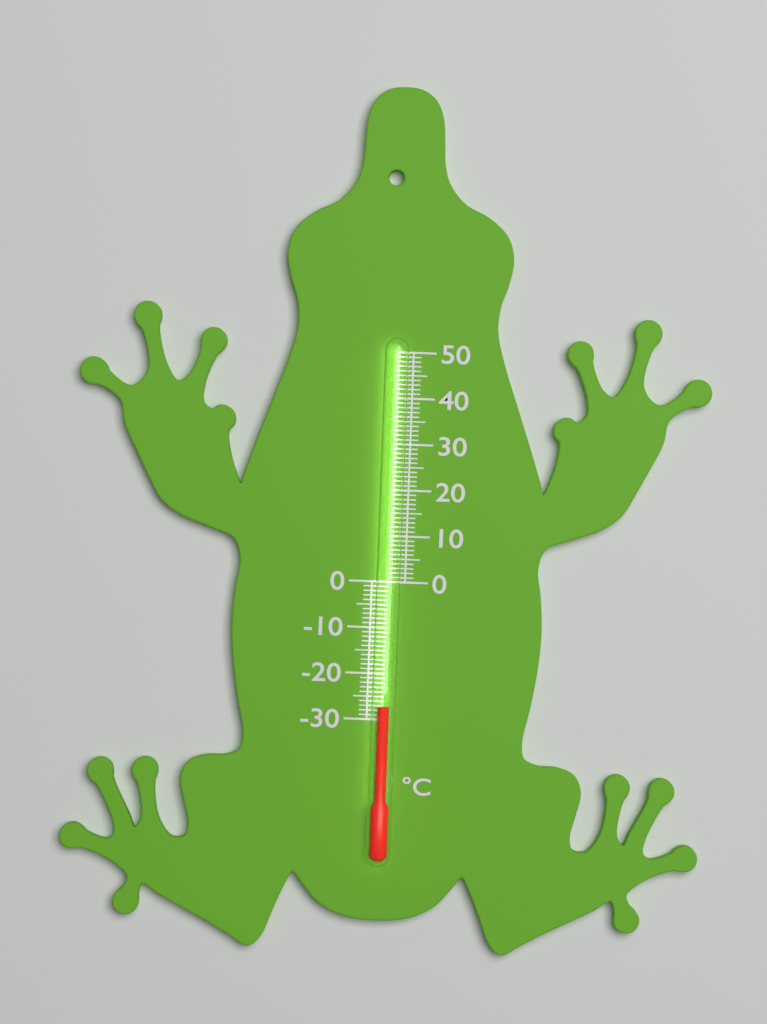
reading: -27 °C
